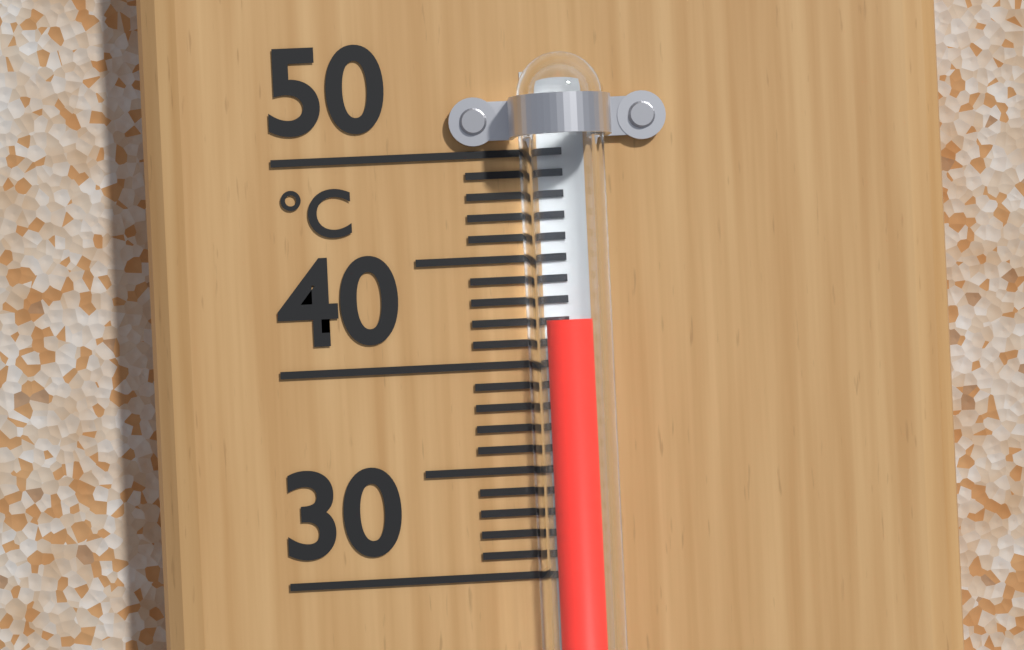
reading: 42 °C
